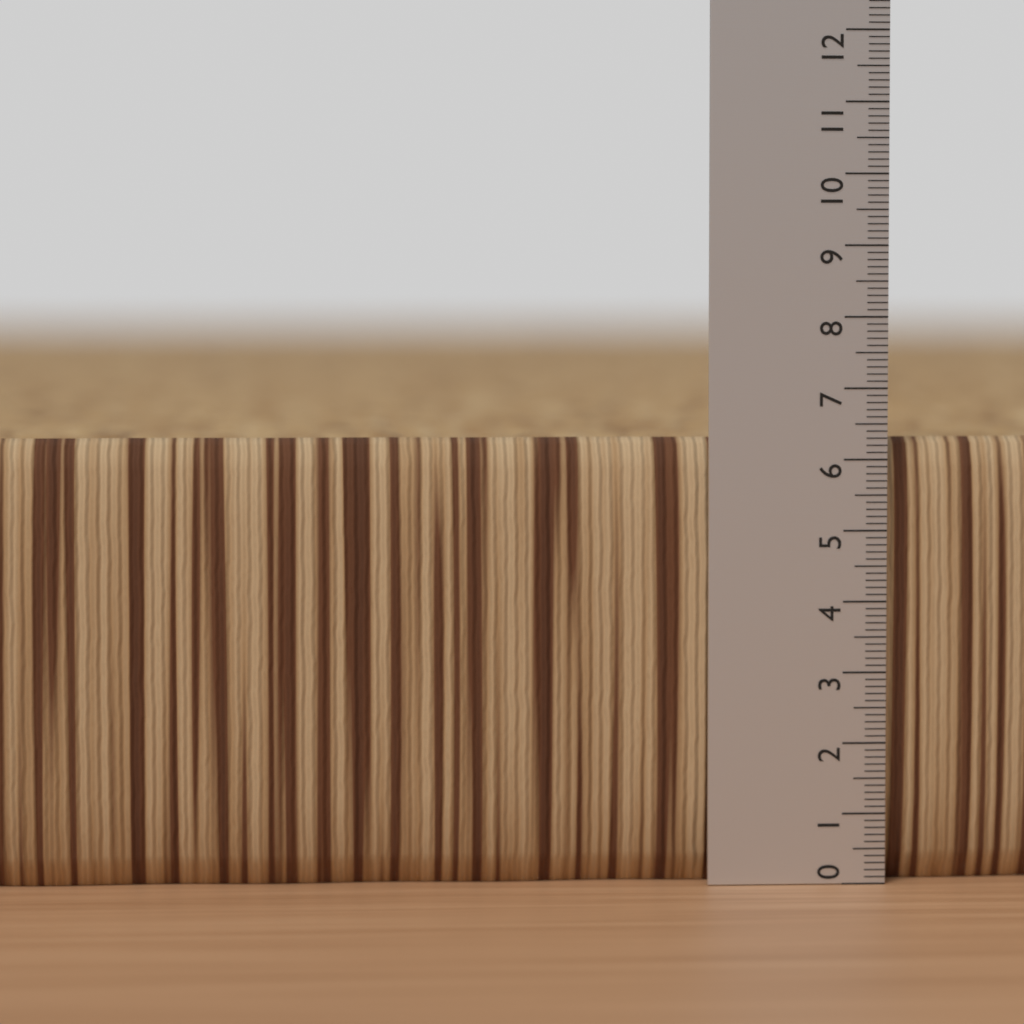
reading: 6.3 (no unit)
